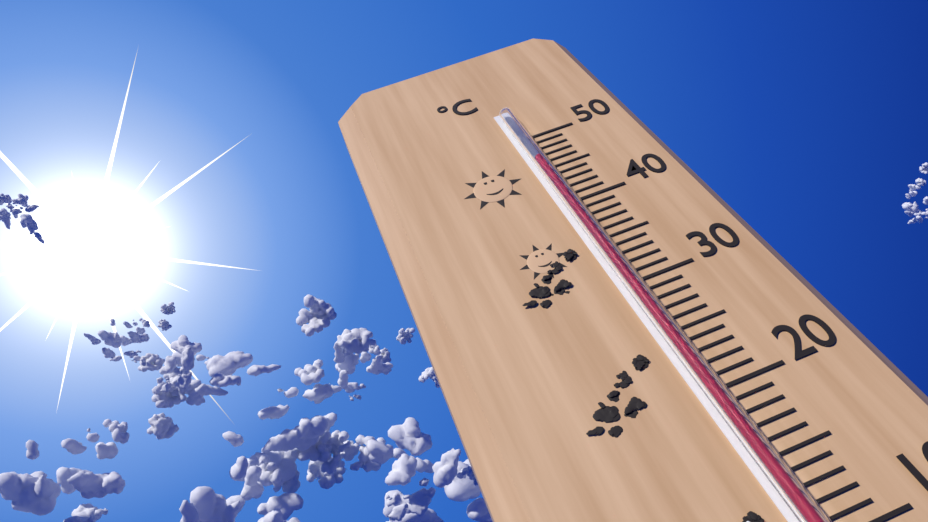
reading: 46 °C
